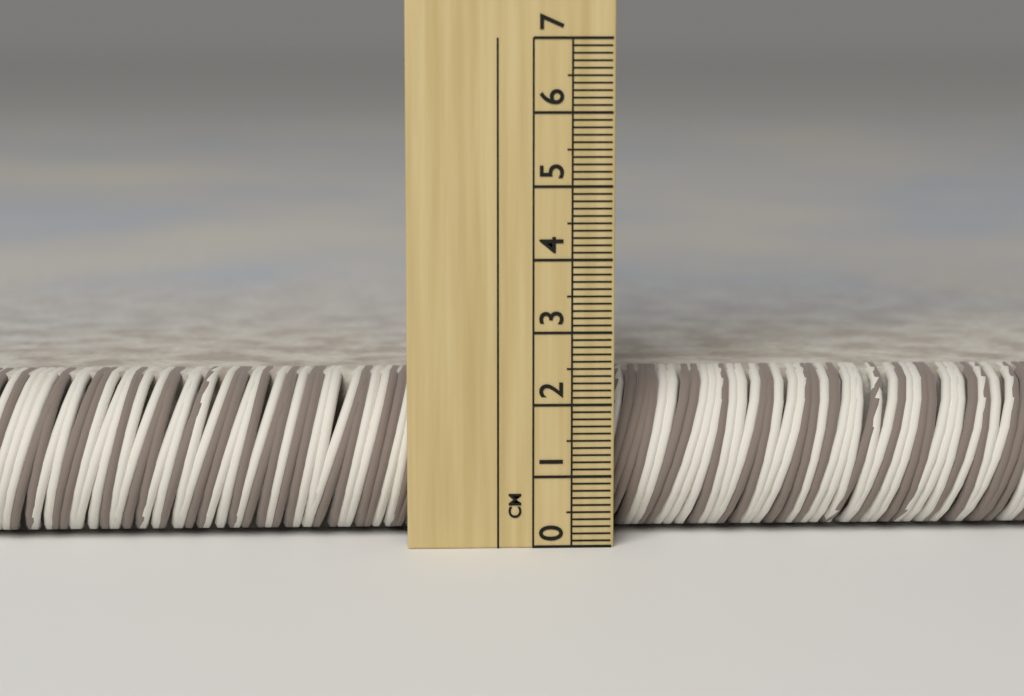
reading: 2.3 cm
